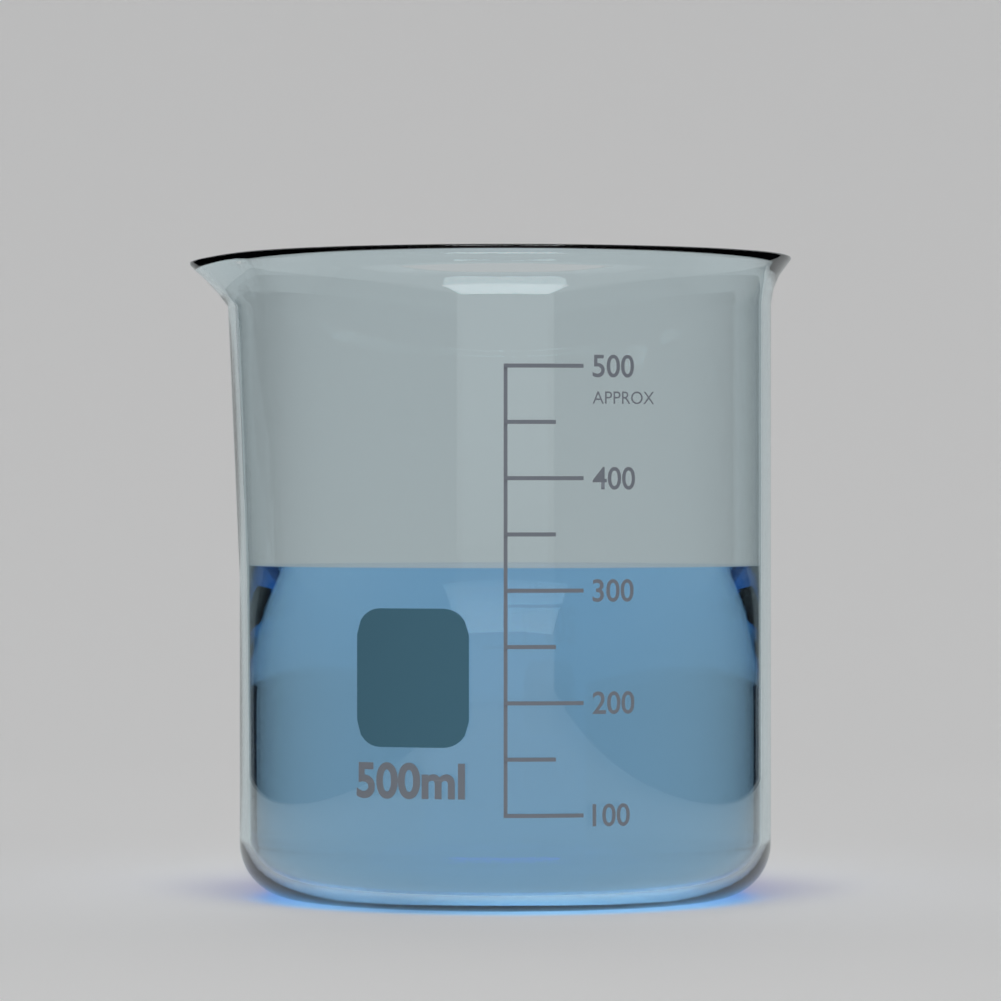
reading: 320 ml
